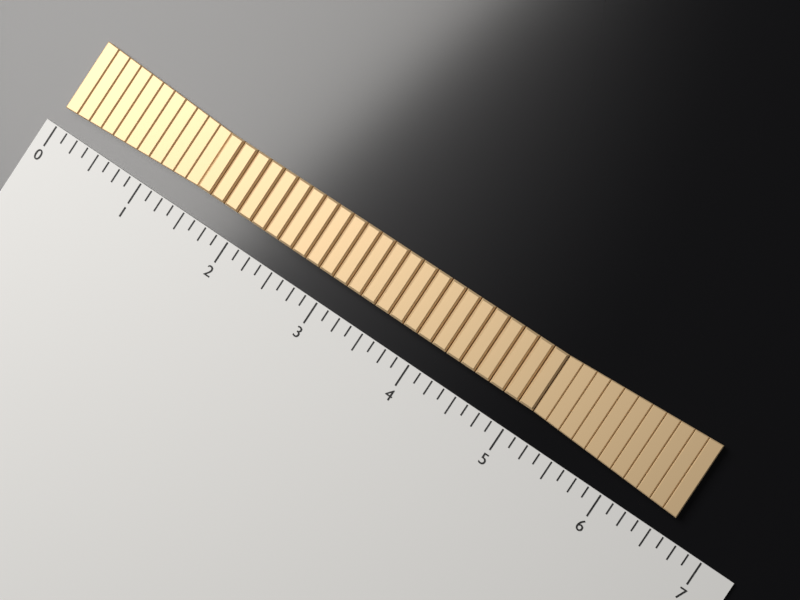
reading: 6.625 (no unit)
